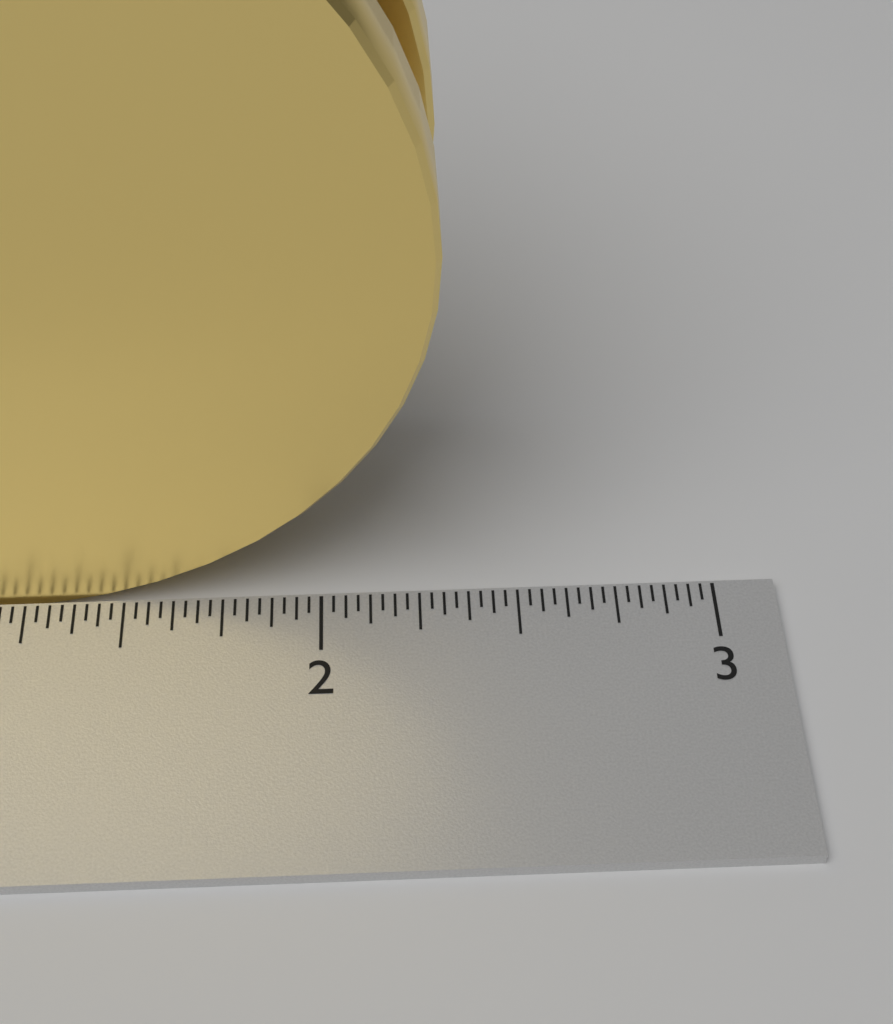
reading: 2.31250 inch
